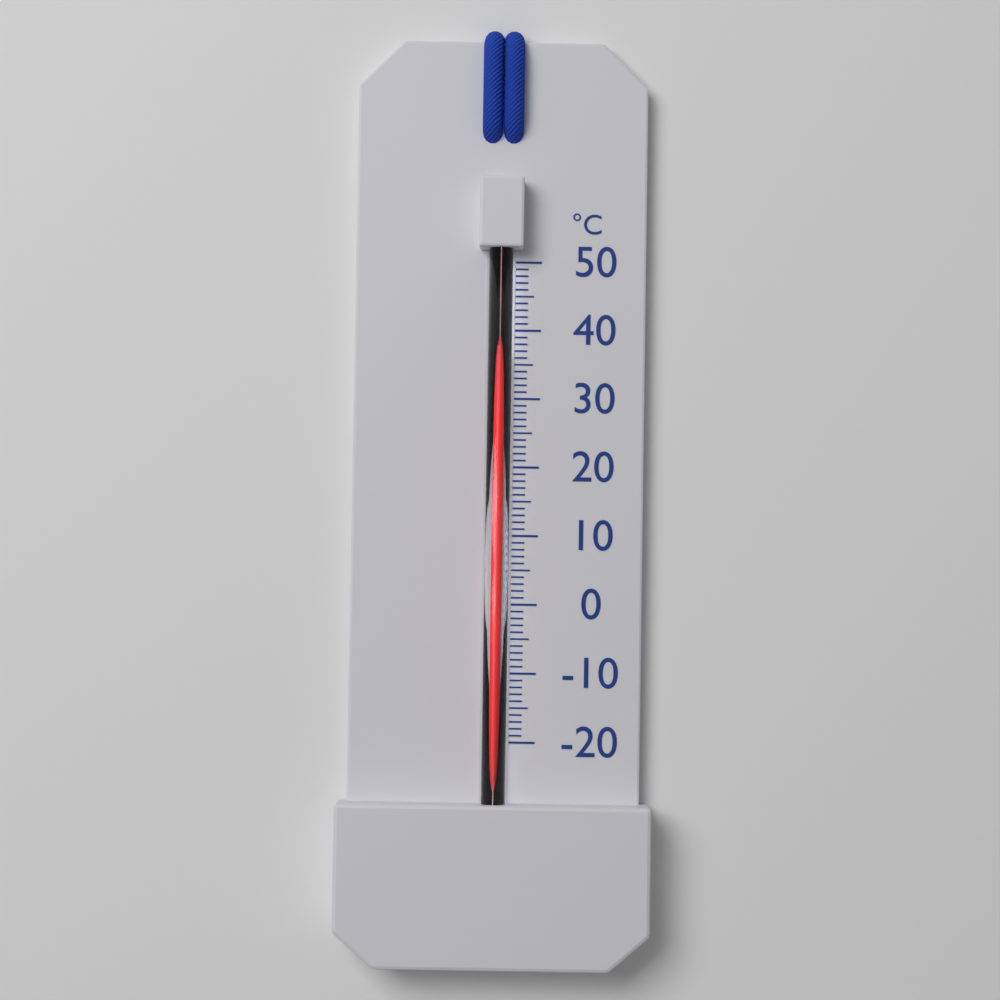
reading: 37 °C
